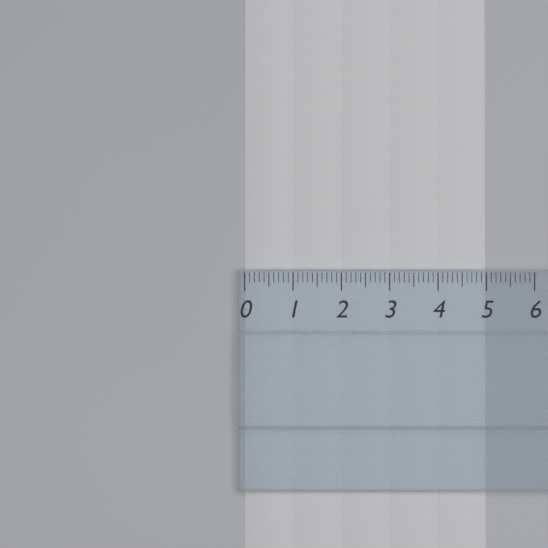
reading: 5.0 (no unit)
